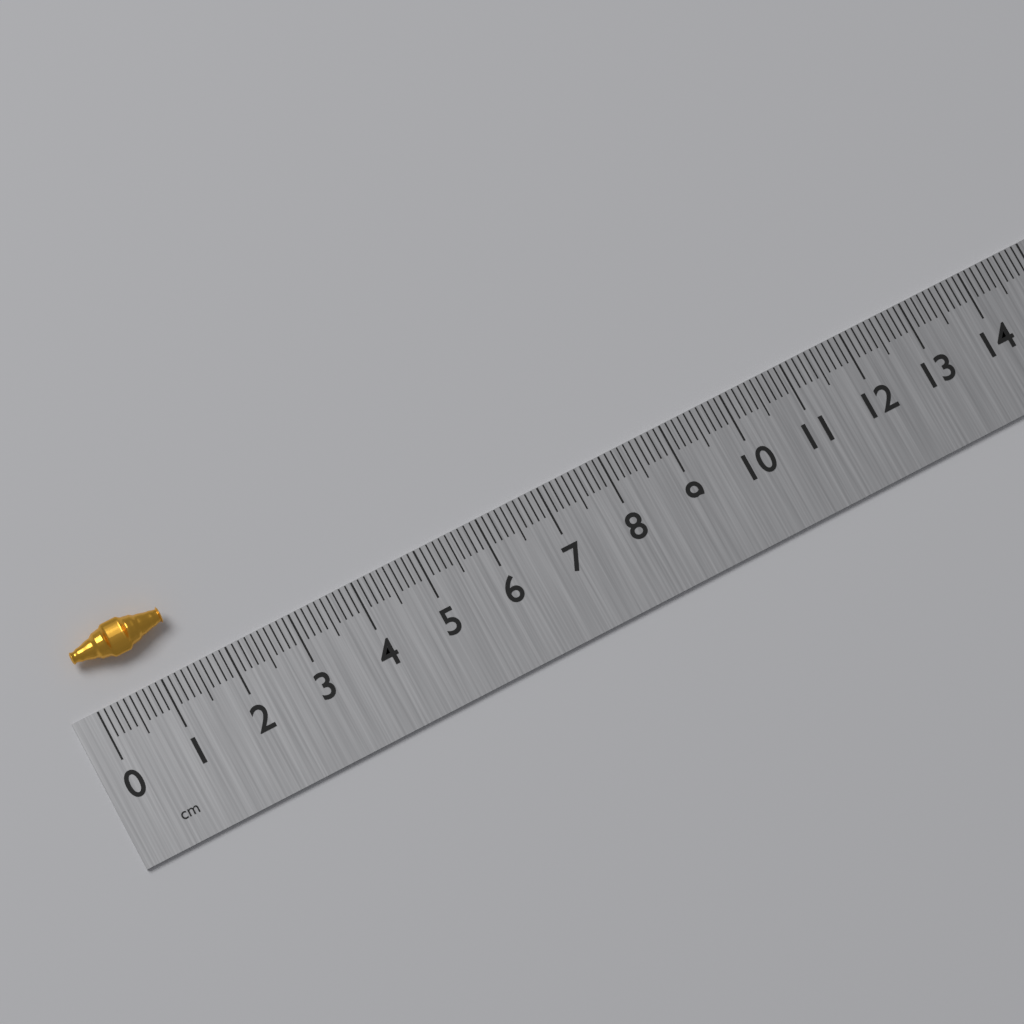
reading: 1.4 cm
